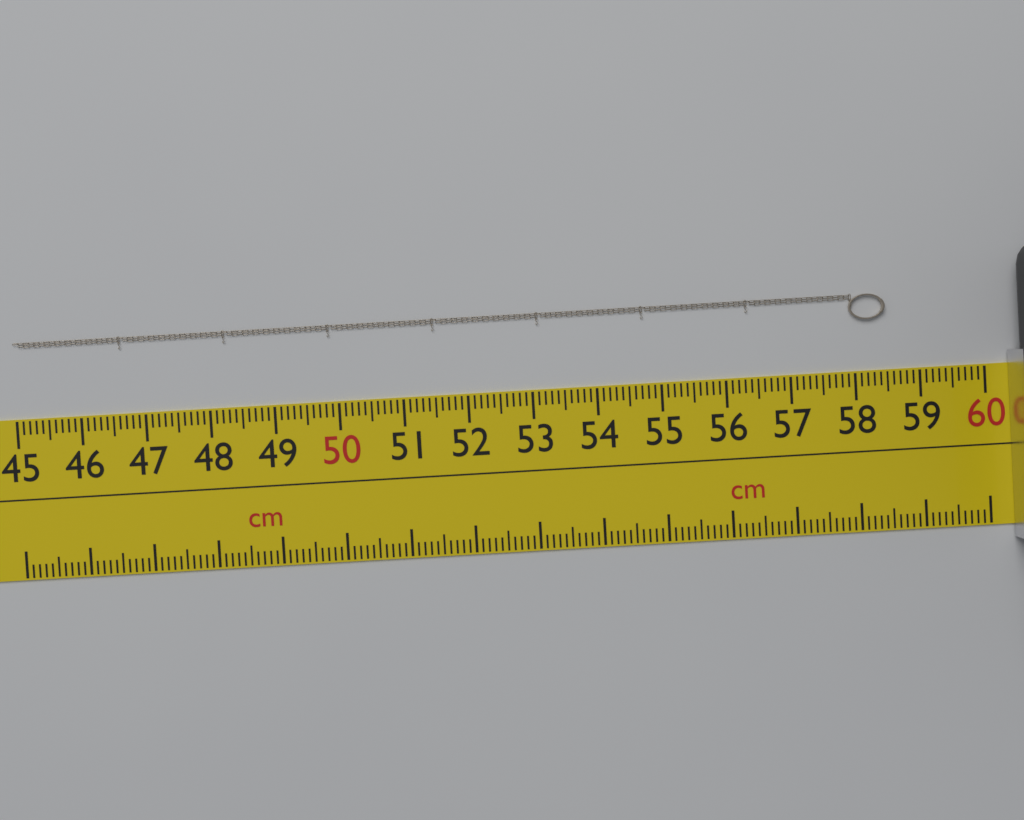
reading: 58.5 cm
